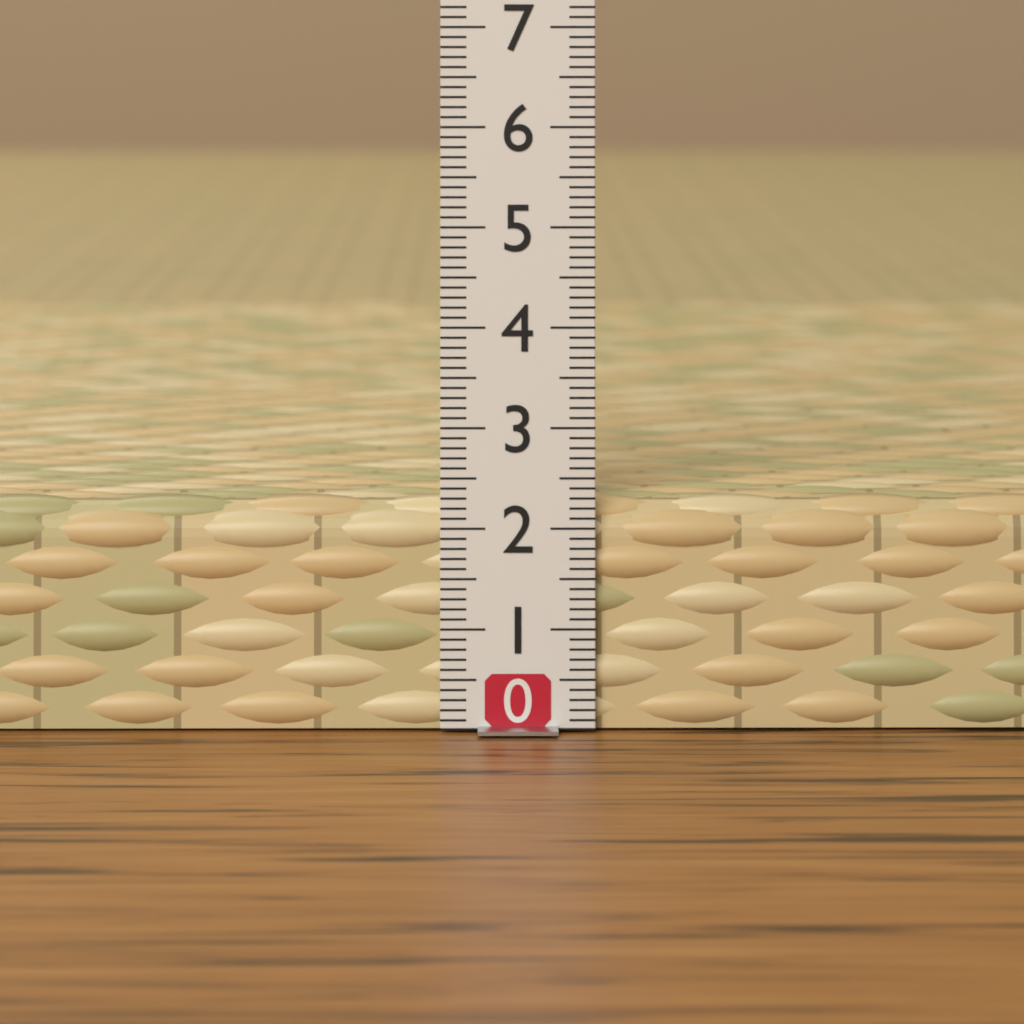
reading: 2.3 (no unit)
